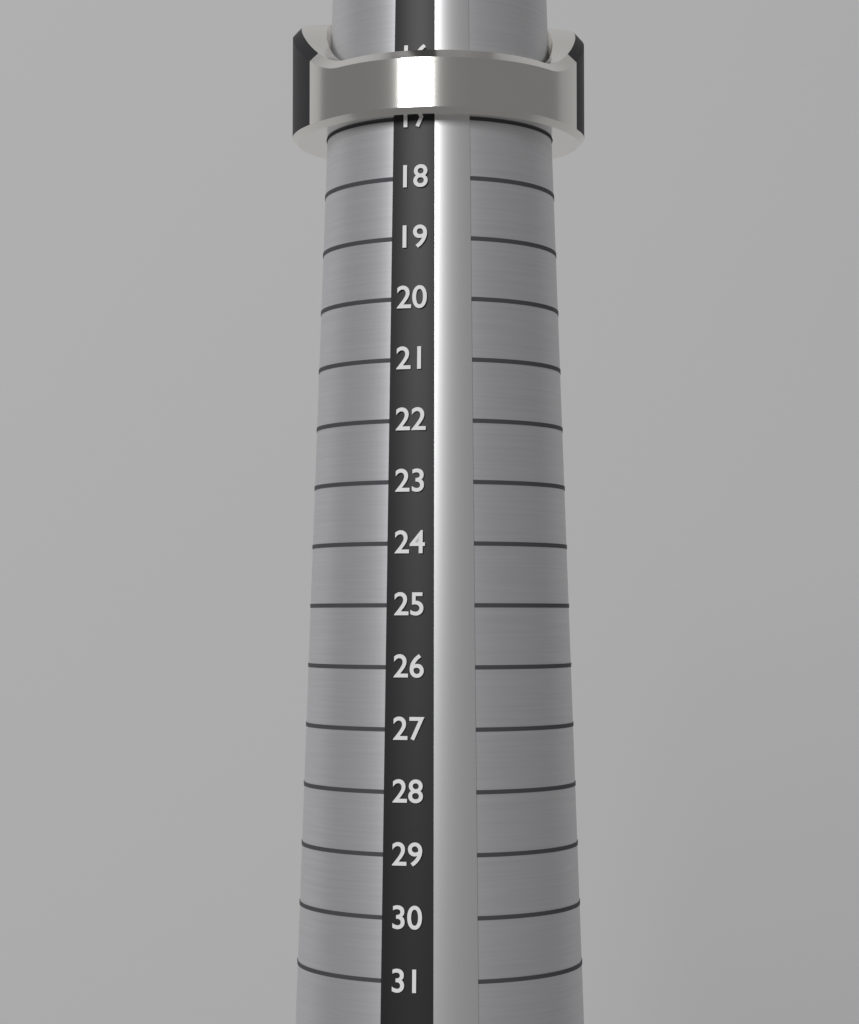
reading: 17 (no unit)
